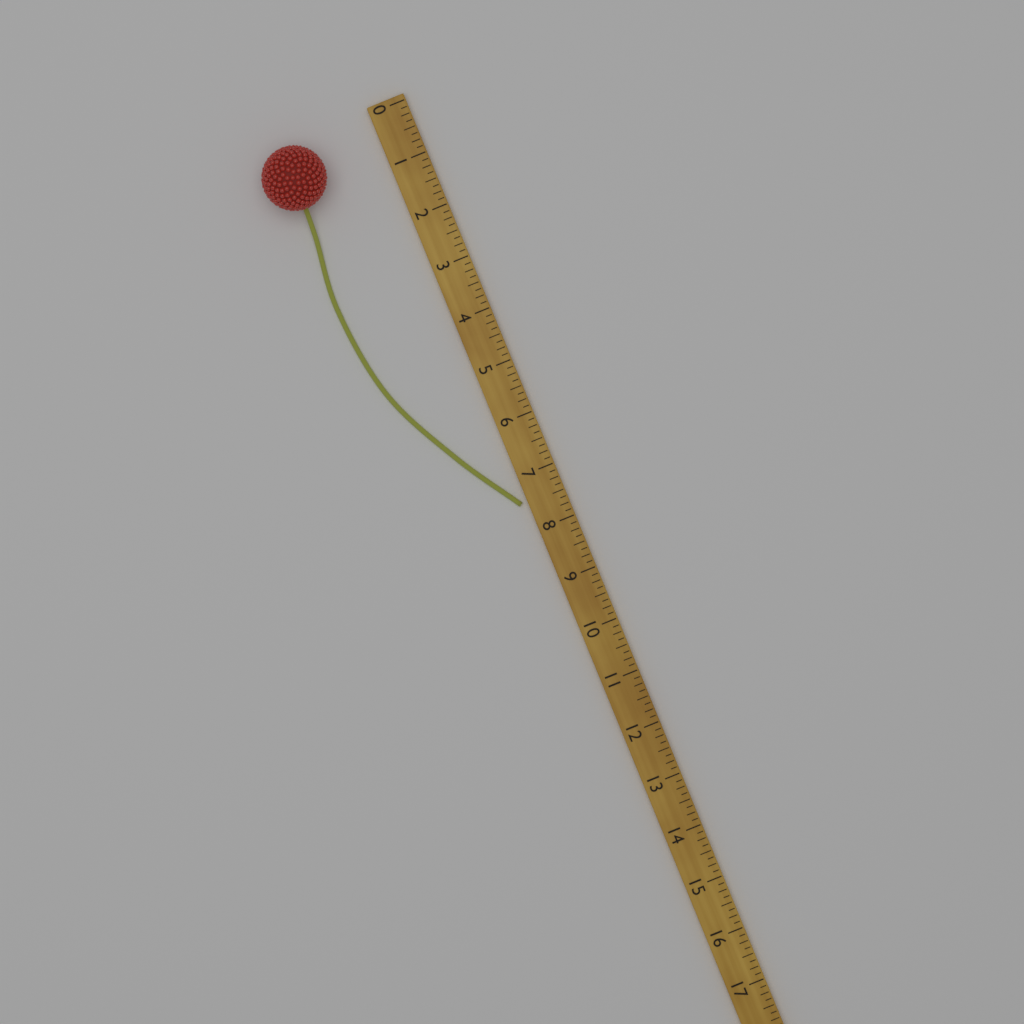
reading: 7.500 (no unit)
